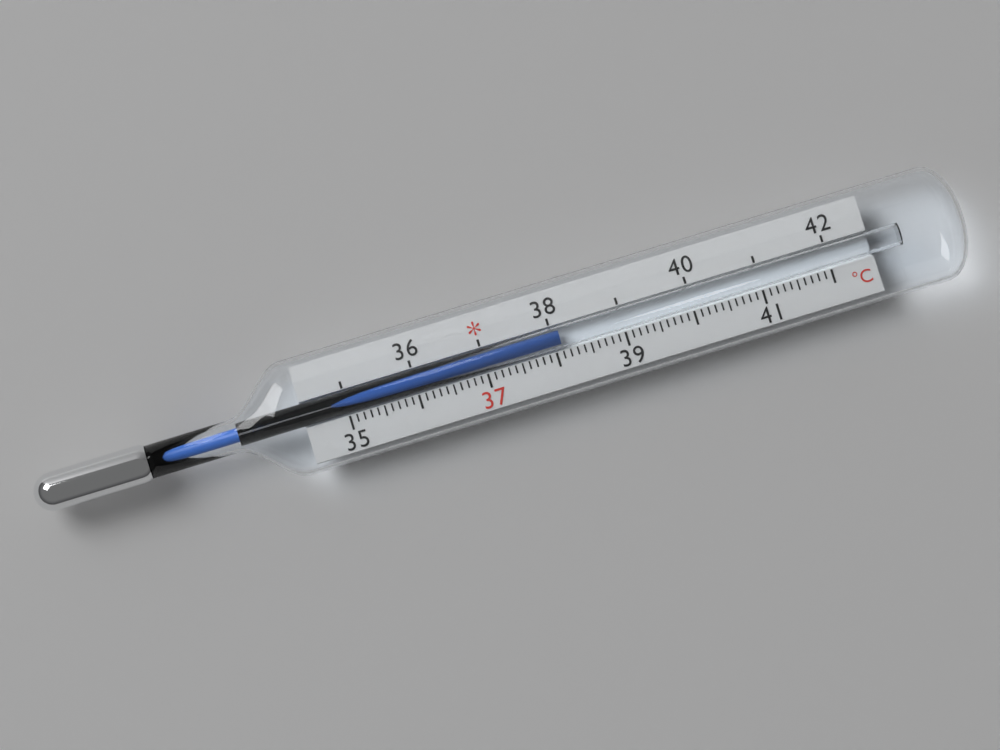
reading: 38.1 °C
